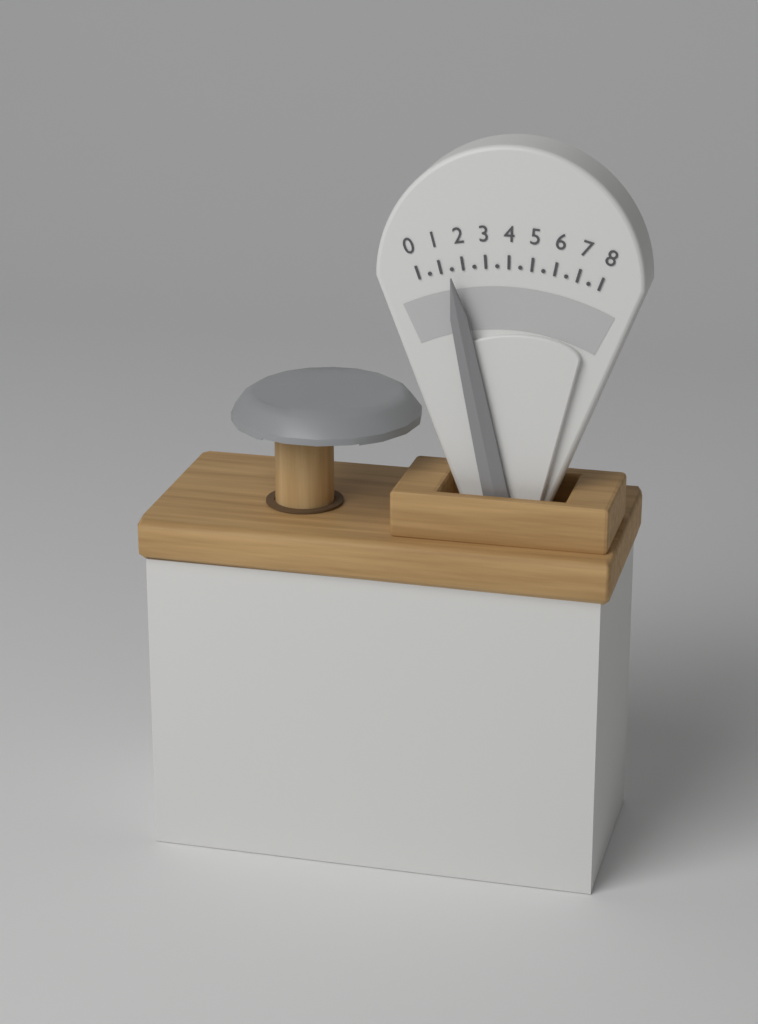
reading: 1.5 (no unit)
